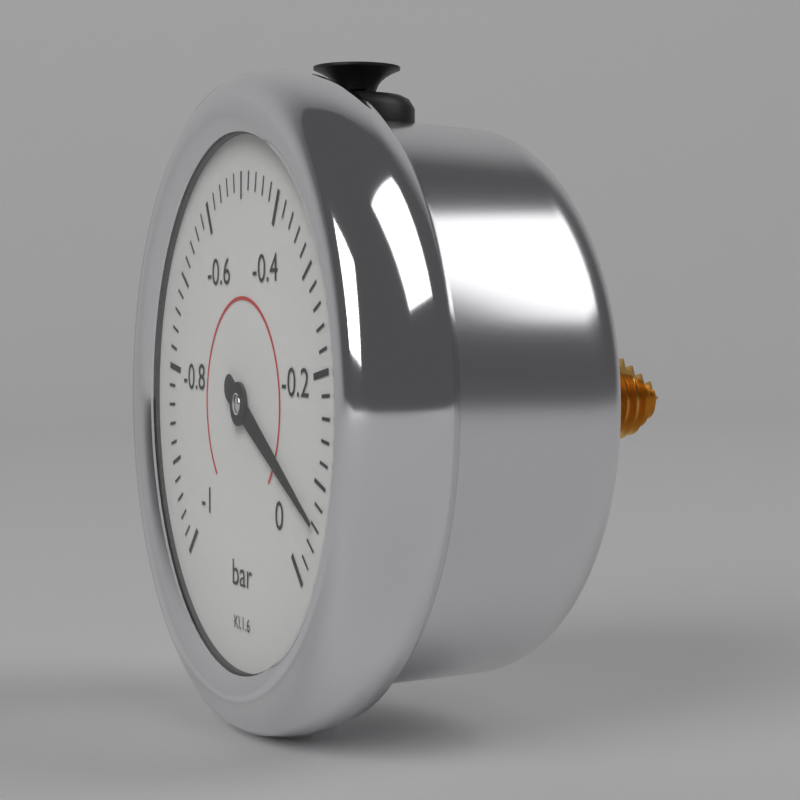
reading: -0.06 bar
